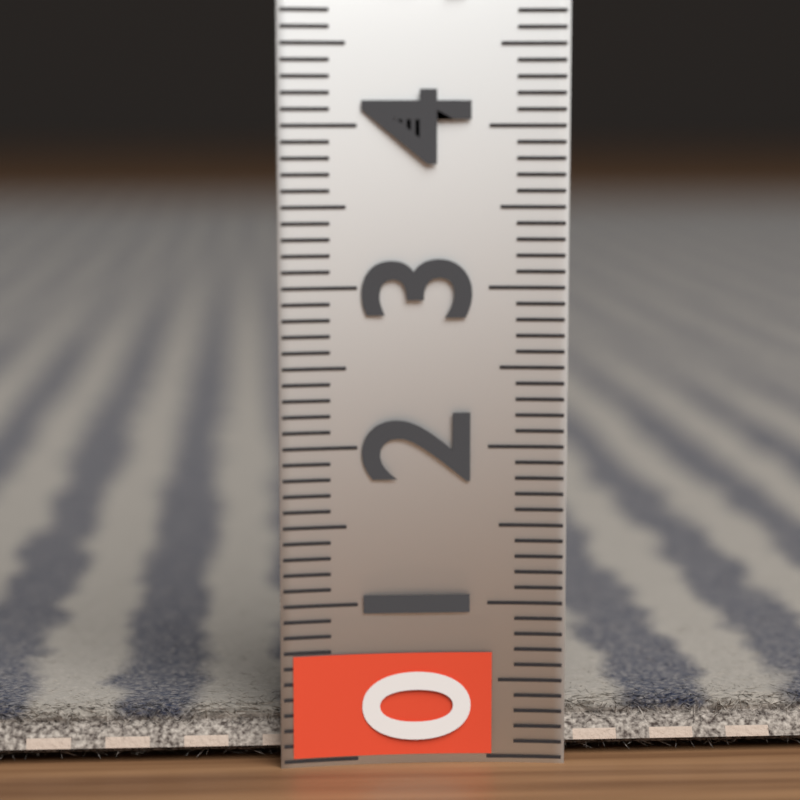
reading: 0.3 (no unit)
